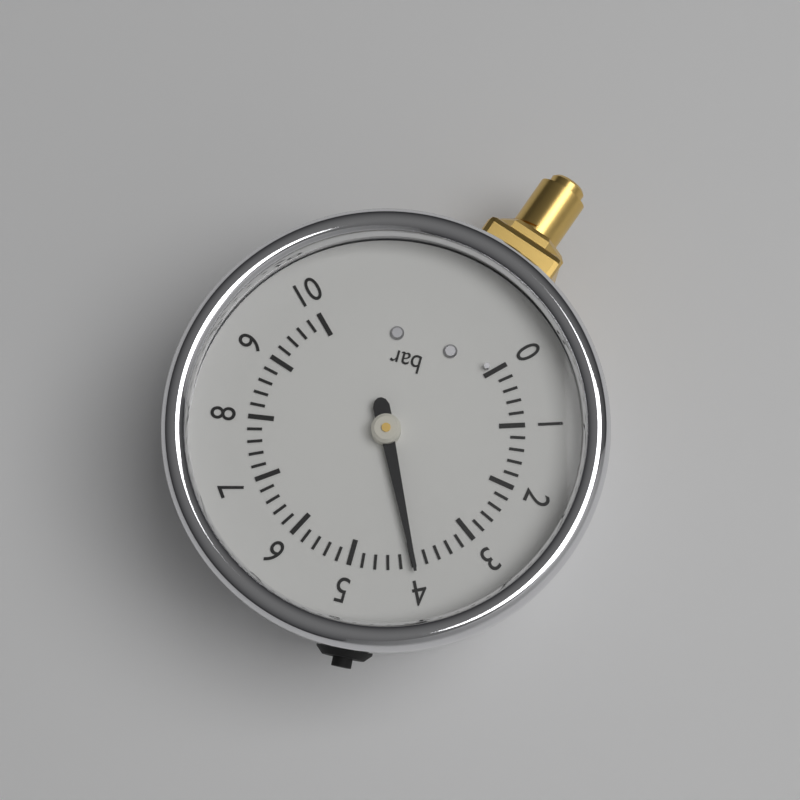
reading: 4.0 bar
